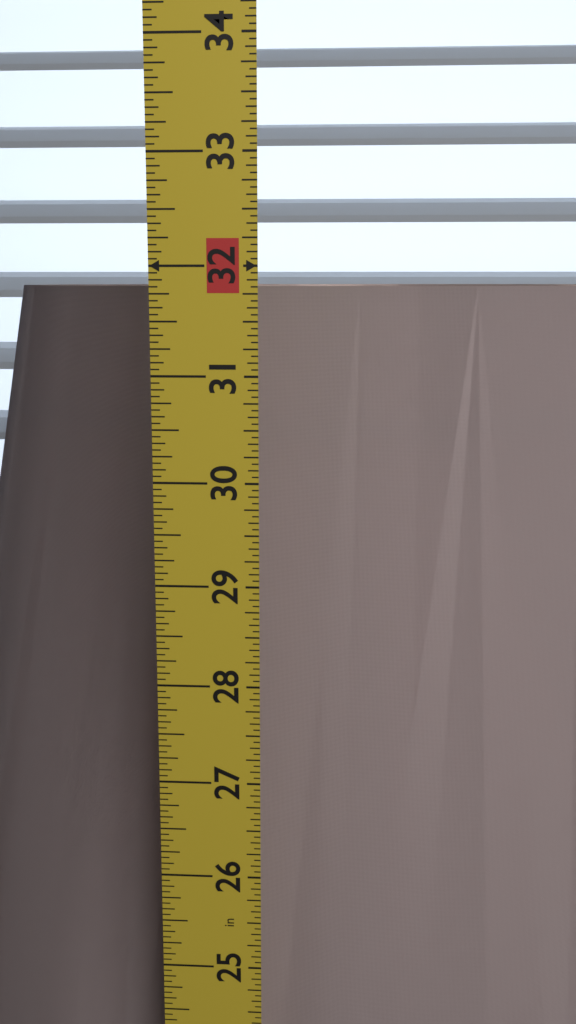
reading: 31.8125 in
